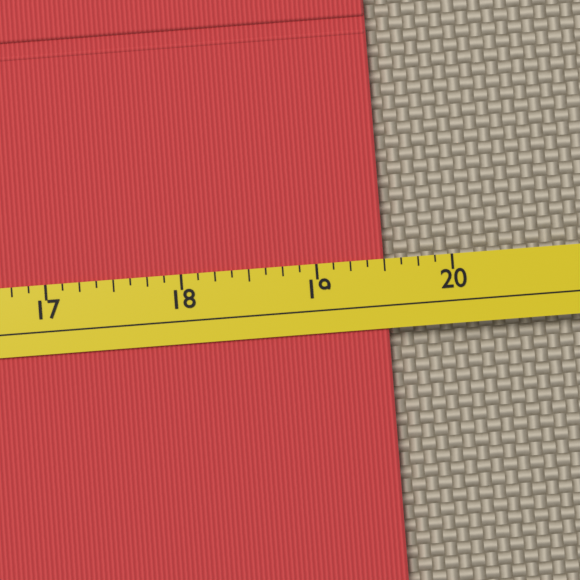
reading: 19.500 (no unit)
